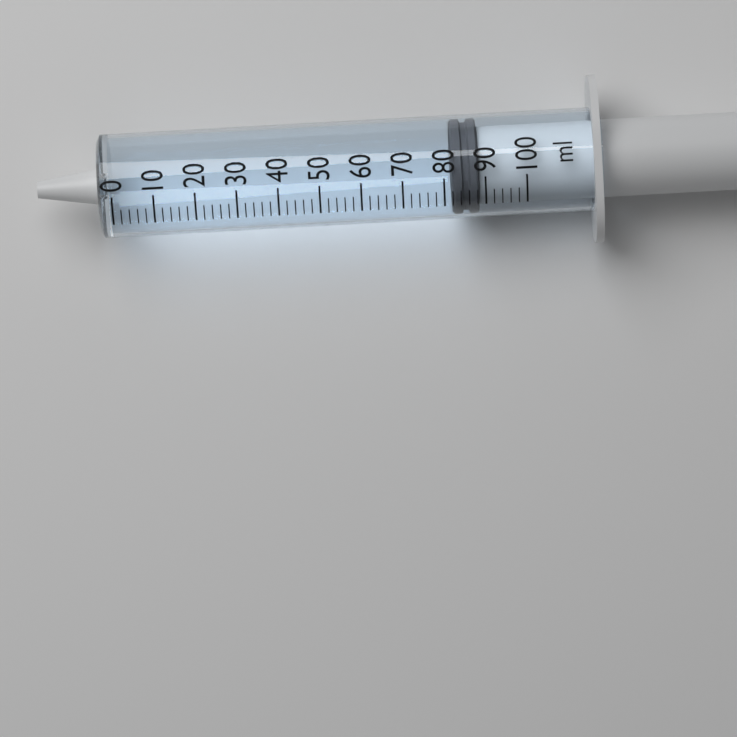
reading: 82 ml
